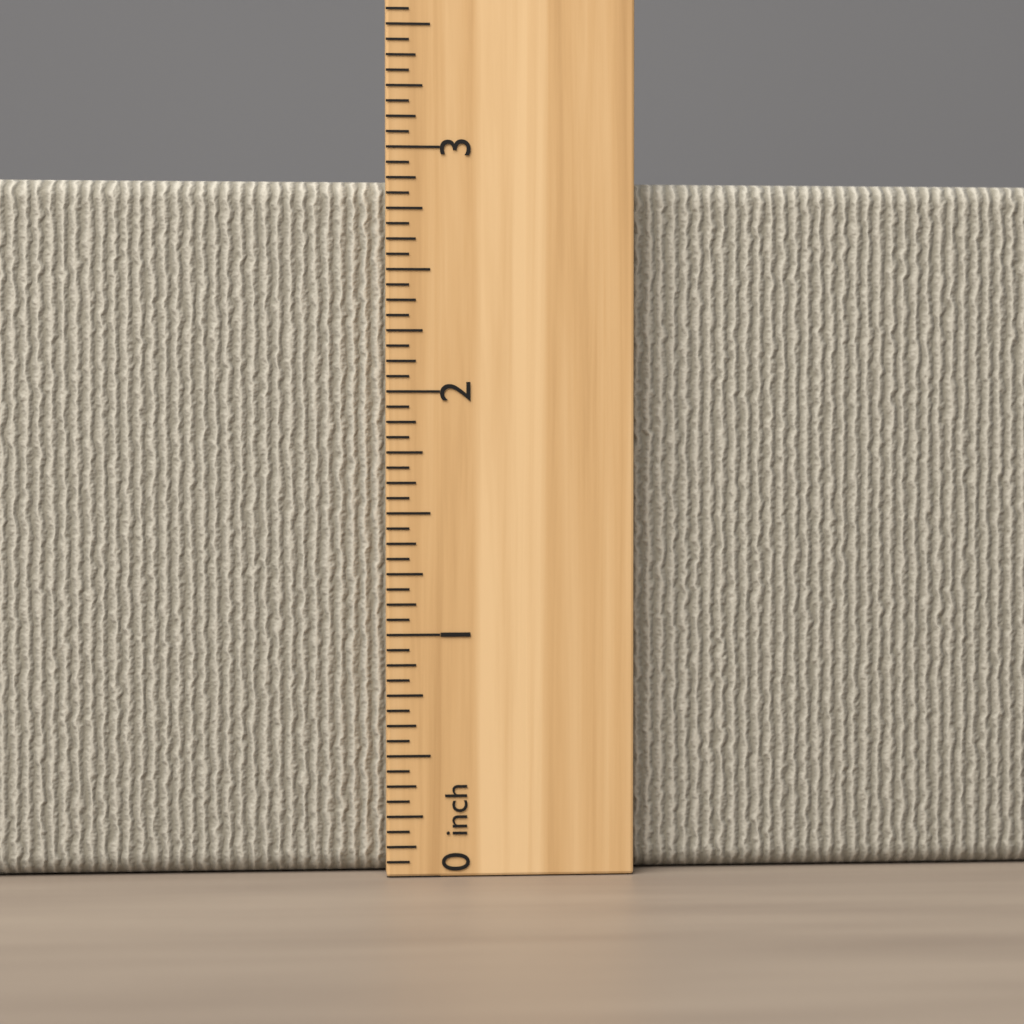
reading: 2.8750 inch
